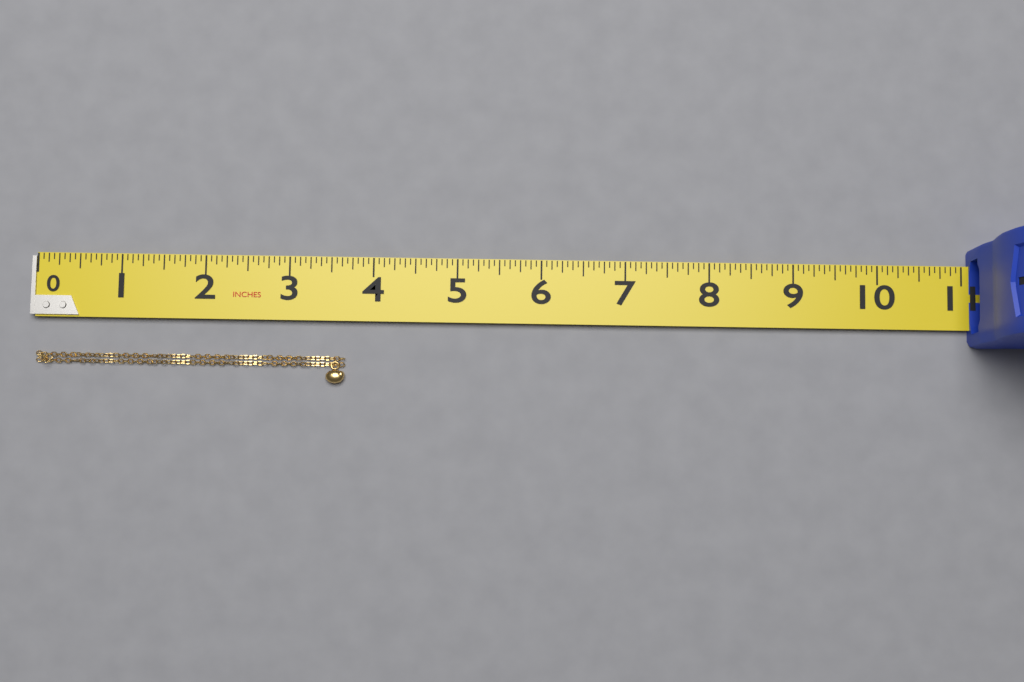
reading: 3.6875 in
